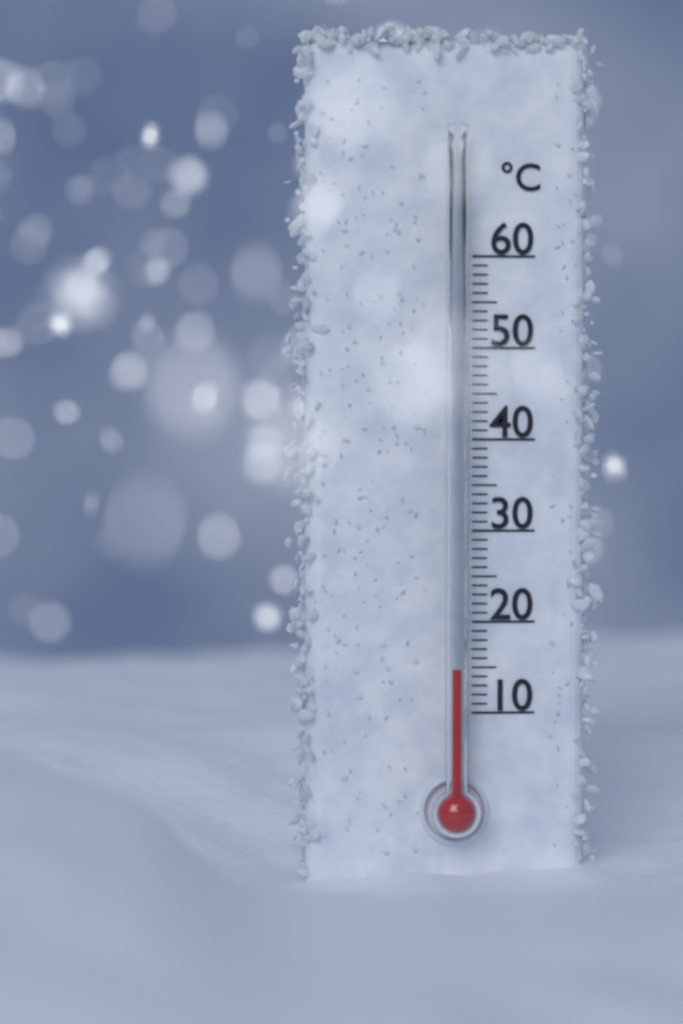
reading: 15 °C
